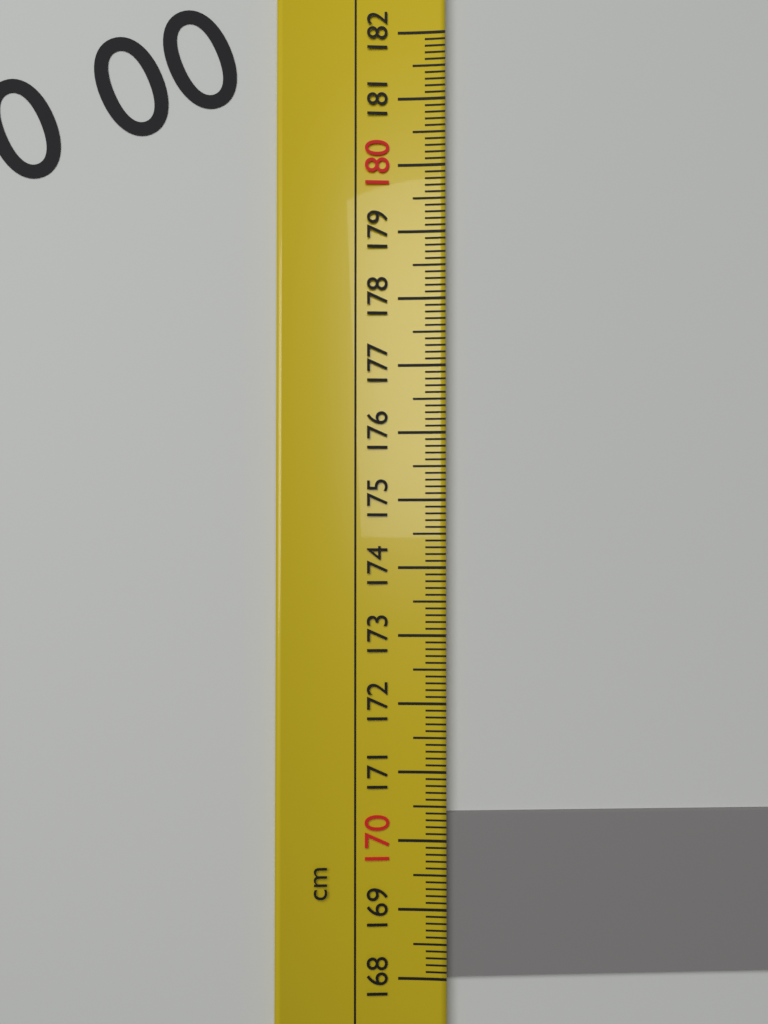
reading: 170.4 cm
